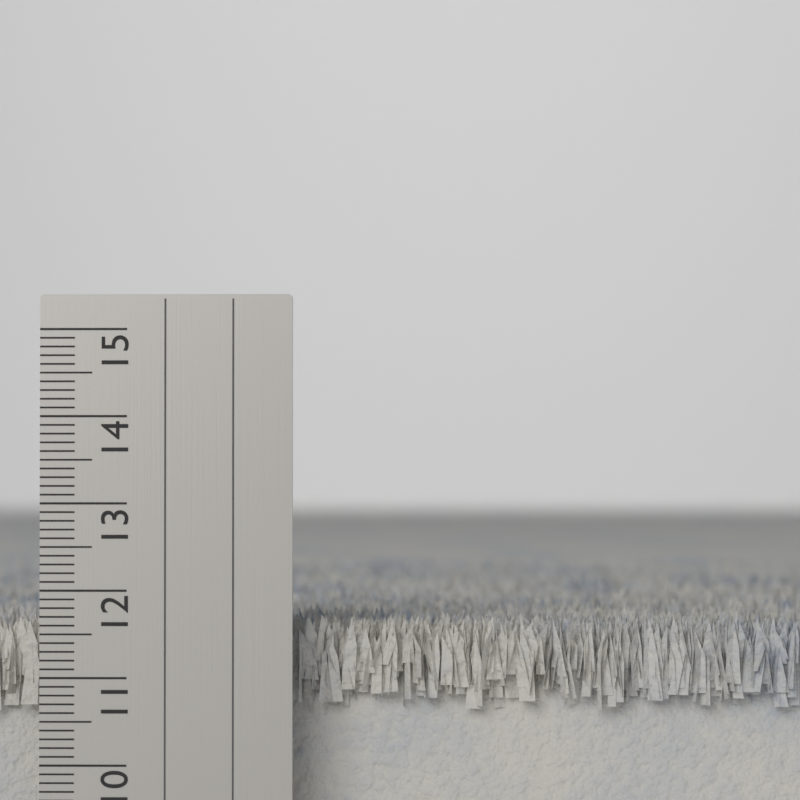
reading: 11.7 cm
